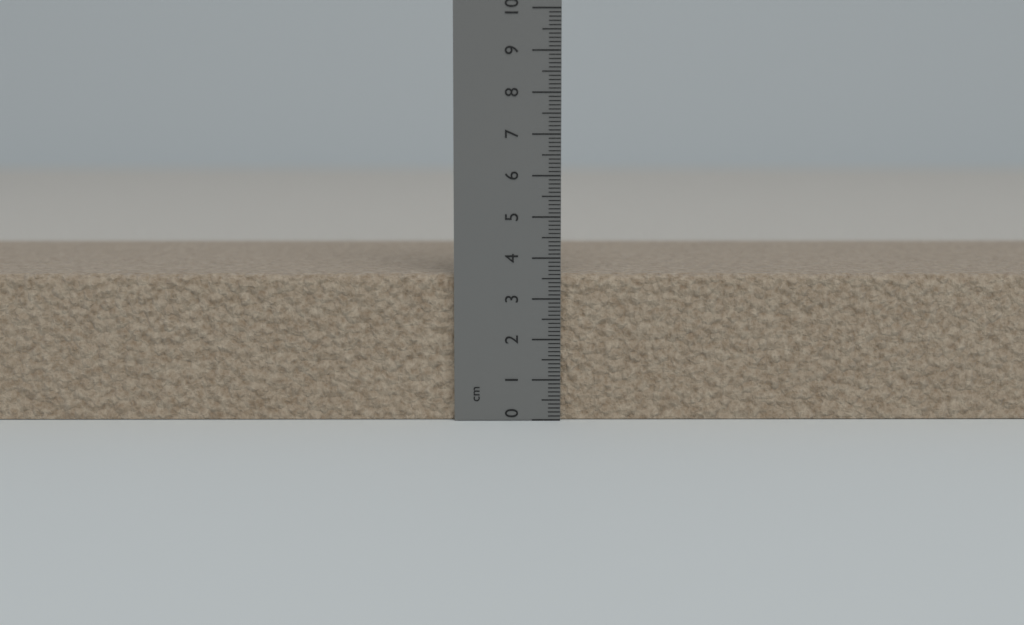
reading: 3.6 cm
